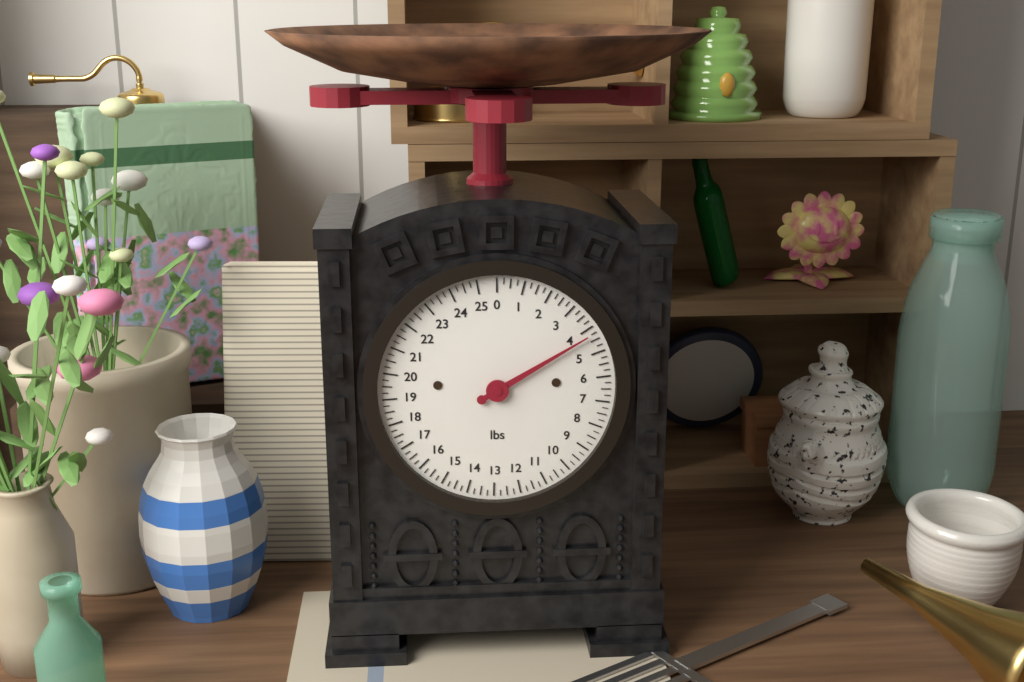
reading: 4.25 lbs
